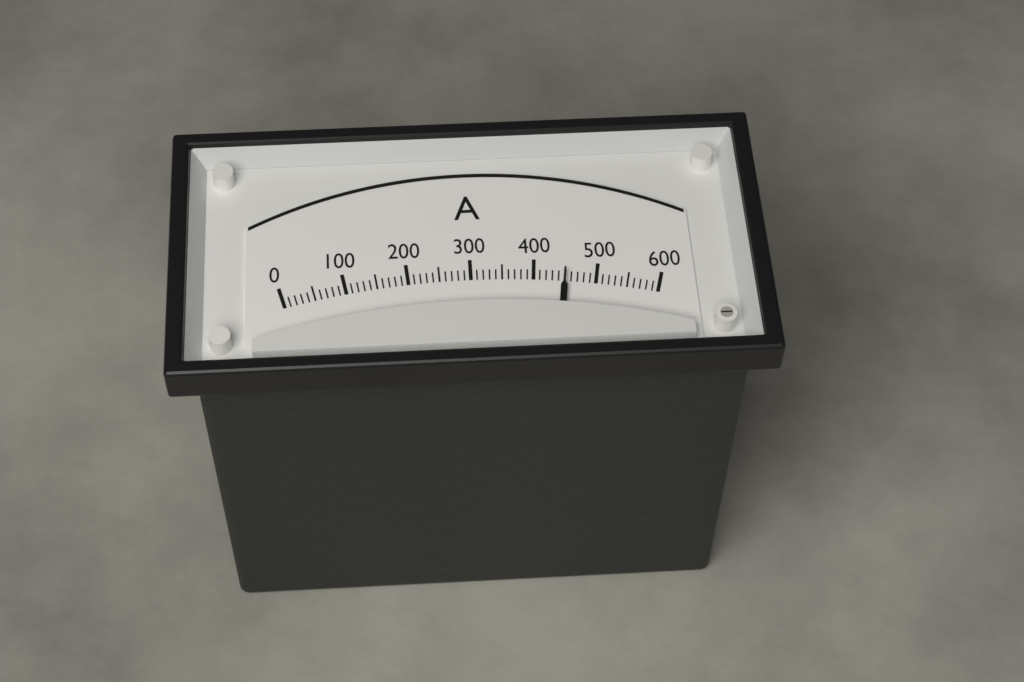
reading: 450 A
